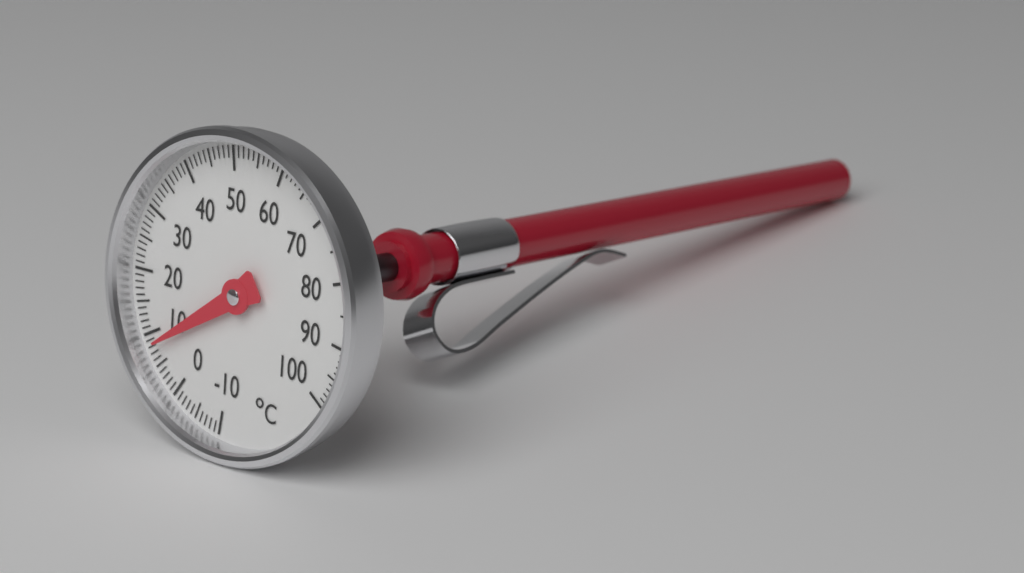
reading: 8 °C
